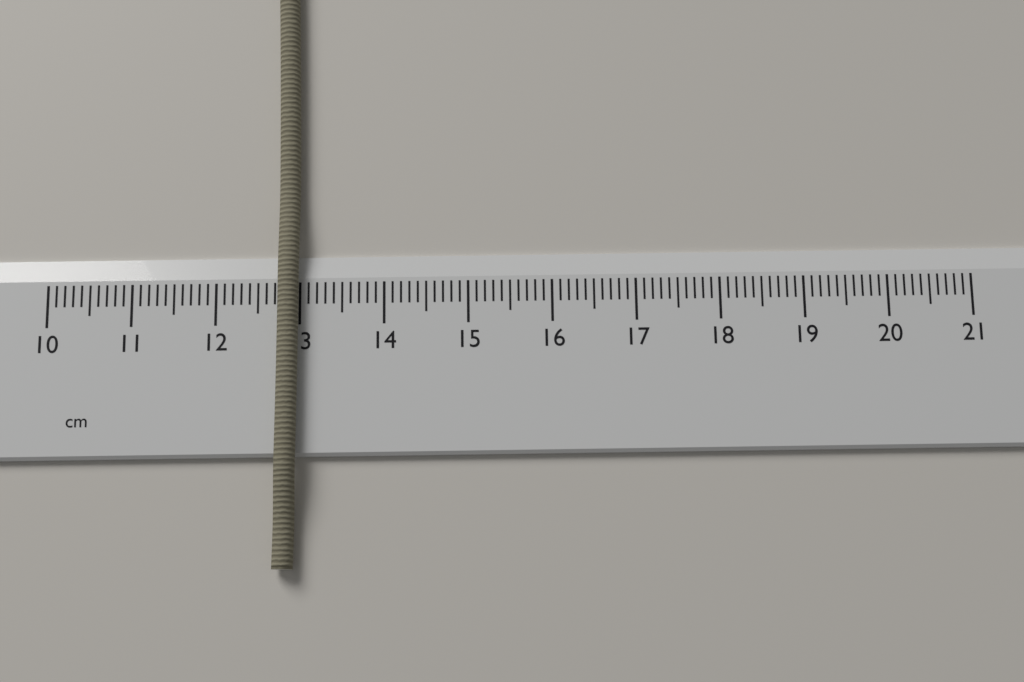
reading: 13.0 cm
